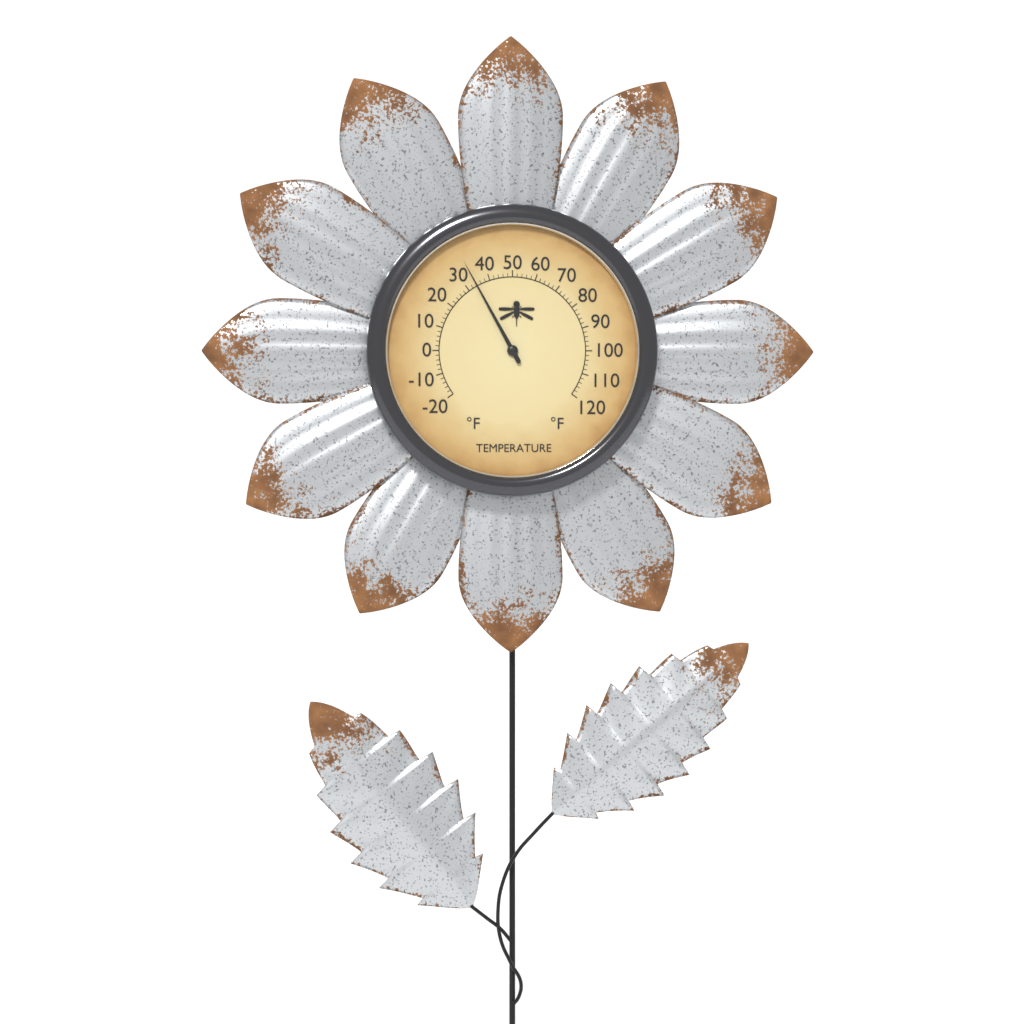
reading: 34 °F
